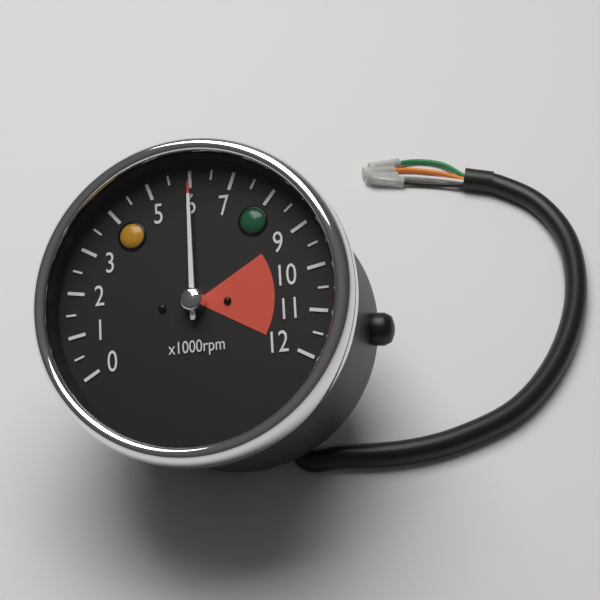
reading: 6.0 x1000rpm
